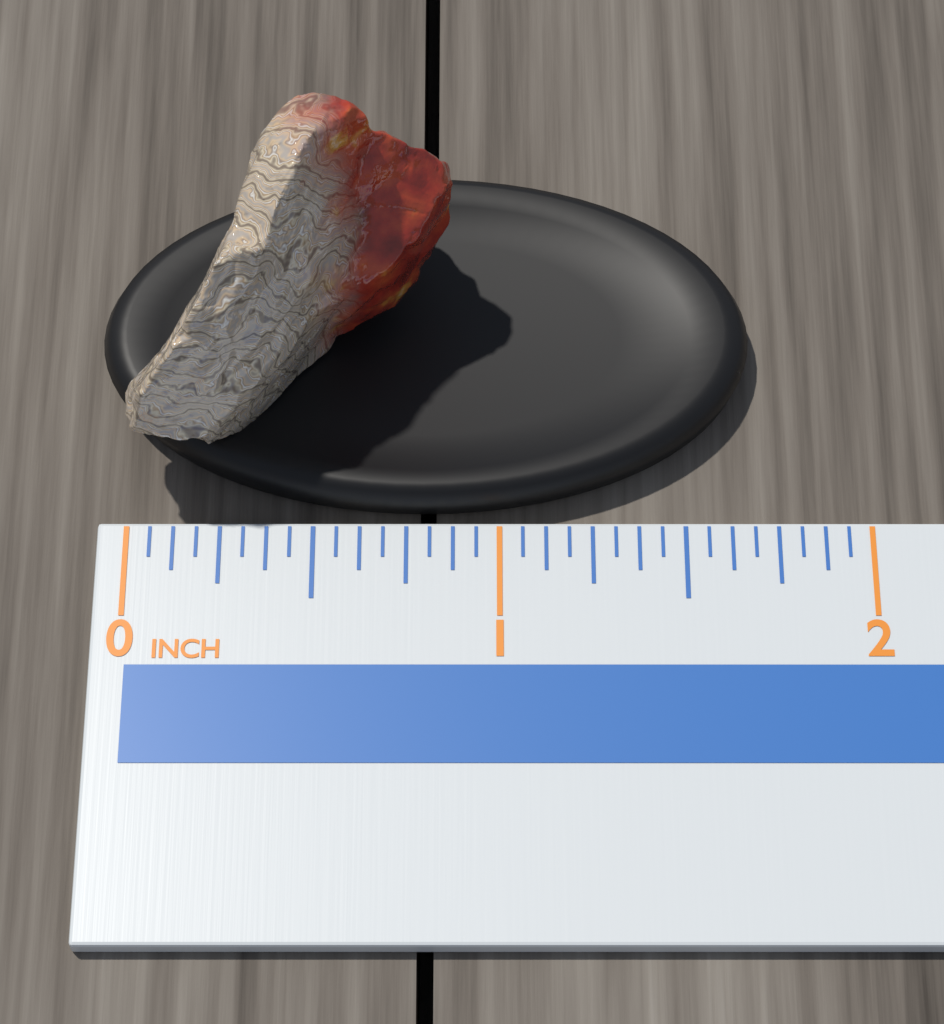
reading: 0.8750 in
